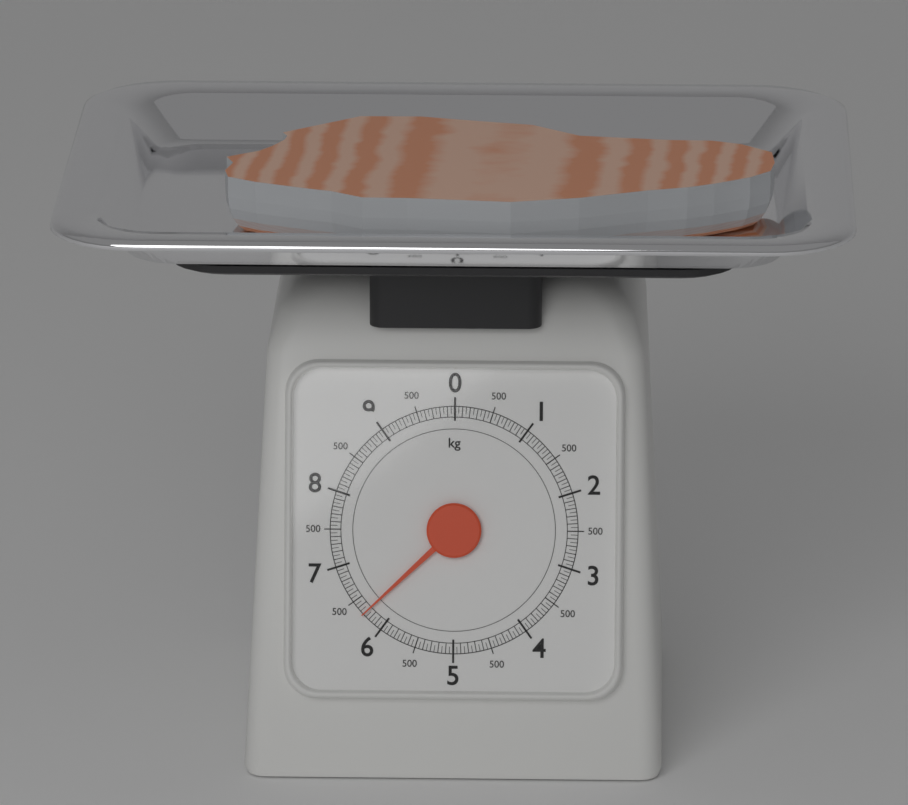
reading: 6.30 kg
